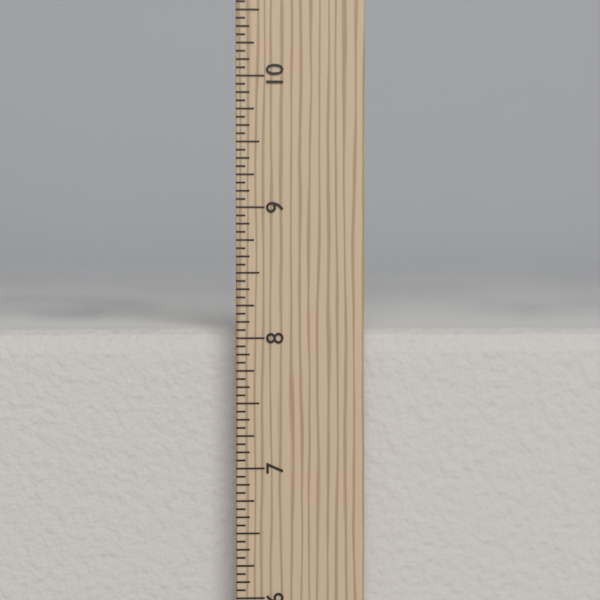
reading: 8.0625 in
